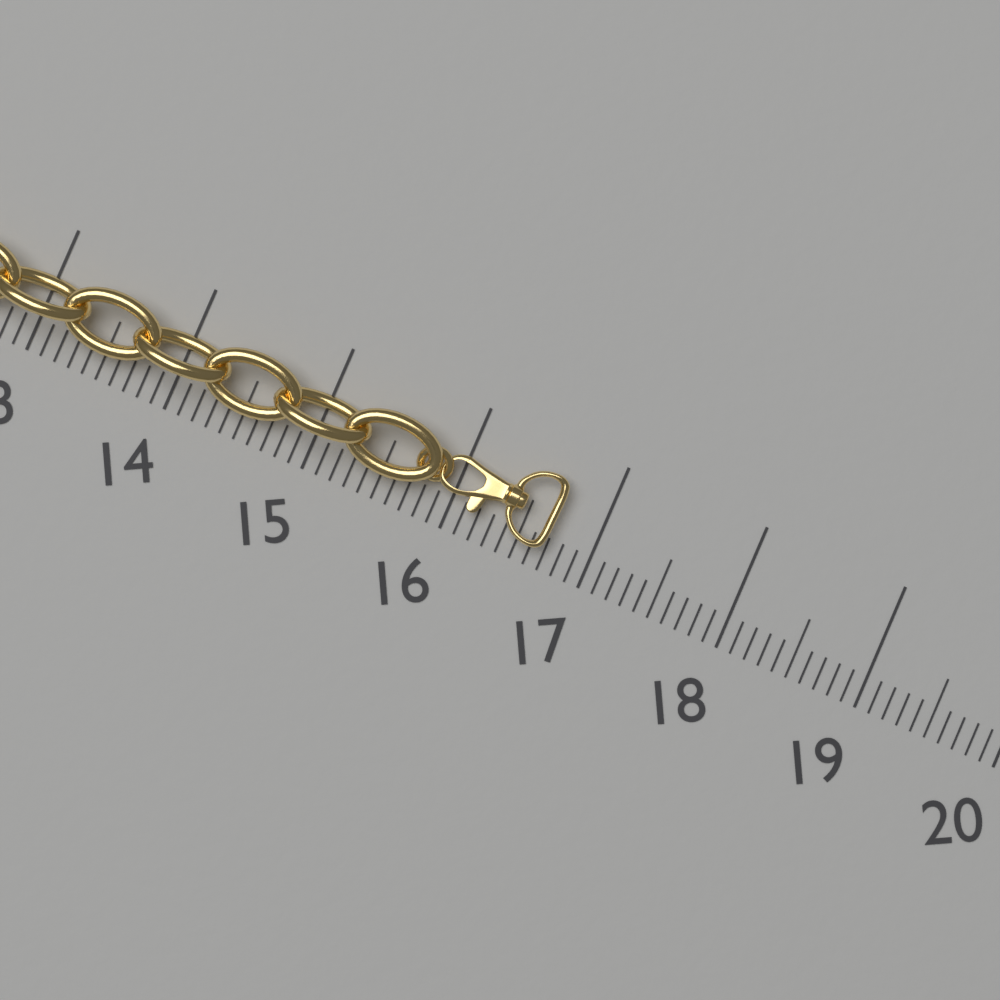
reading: 16.7 (no unit)
